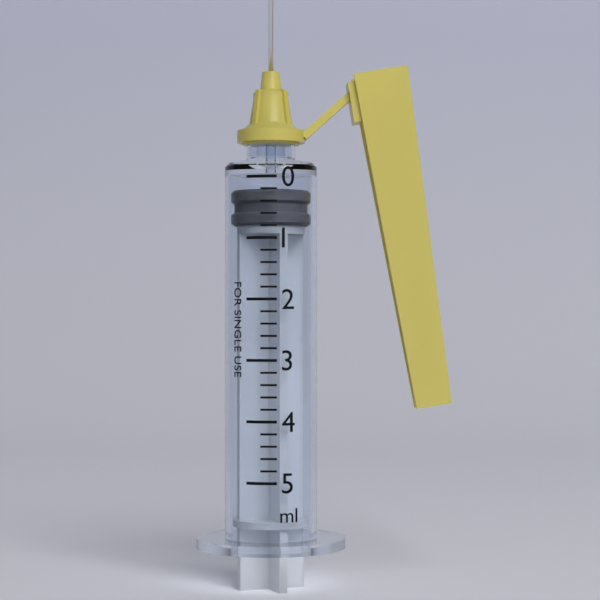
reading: 0.2 ml
